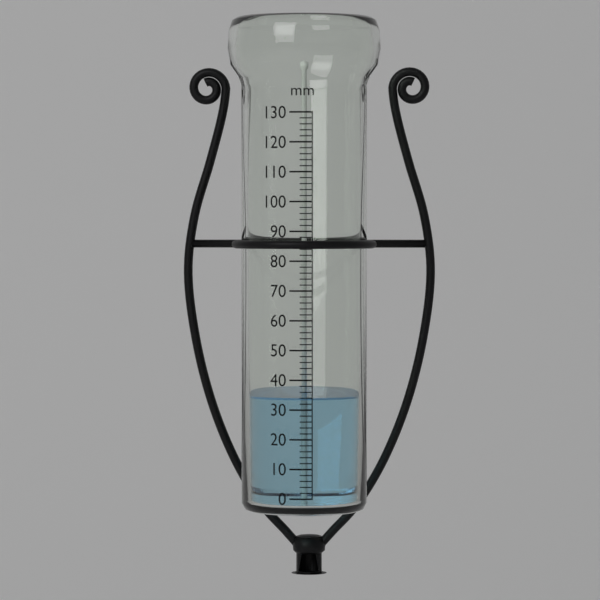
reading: 34 mm
